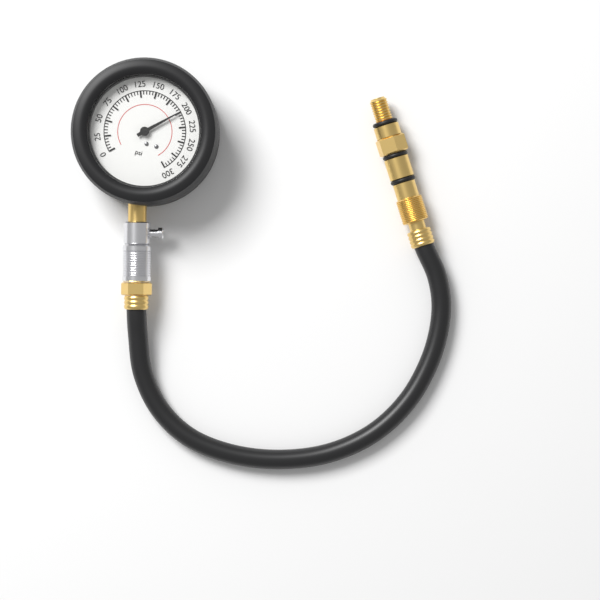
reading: 200 psi
